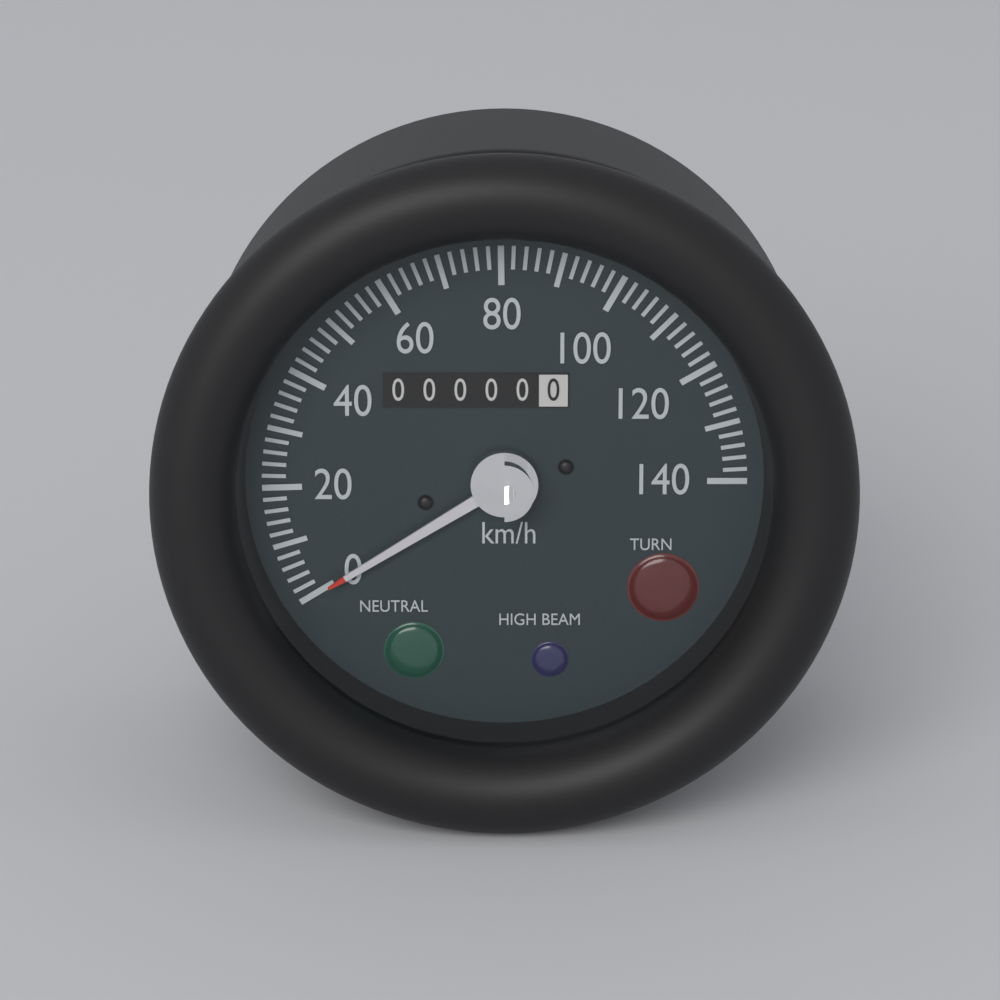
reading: 0 km/h
